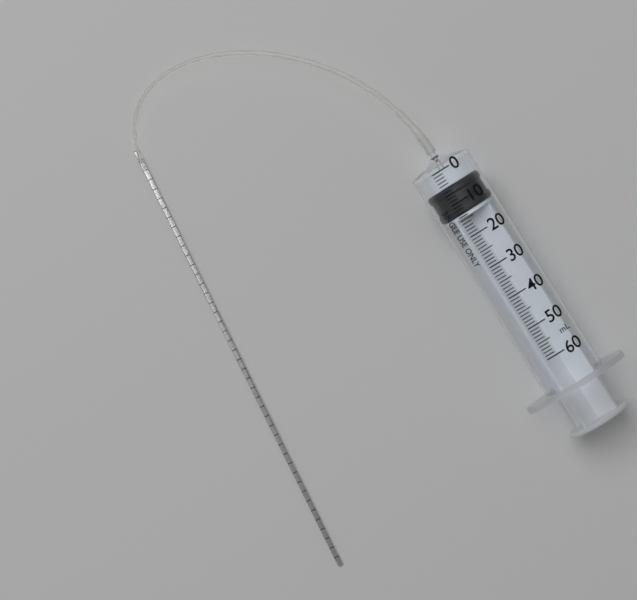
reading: 5 ml
